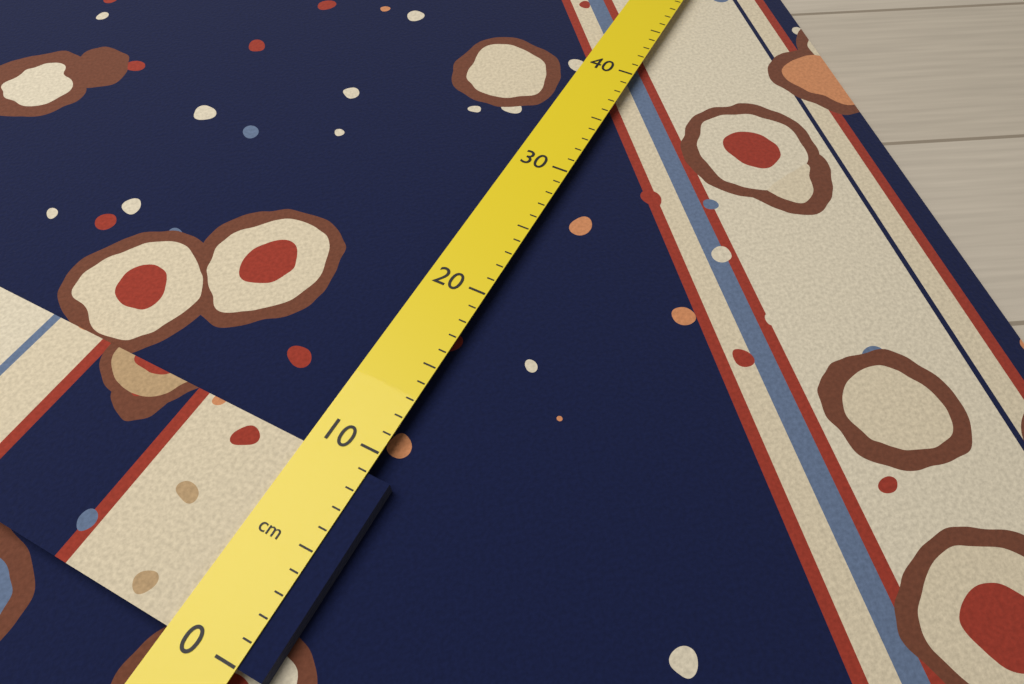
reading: 9 cm
